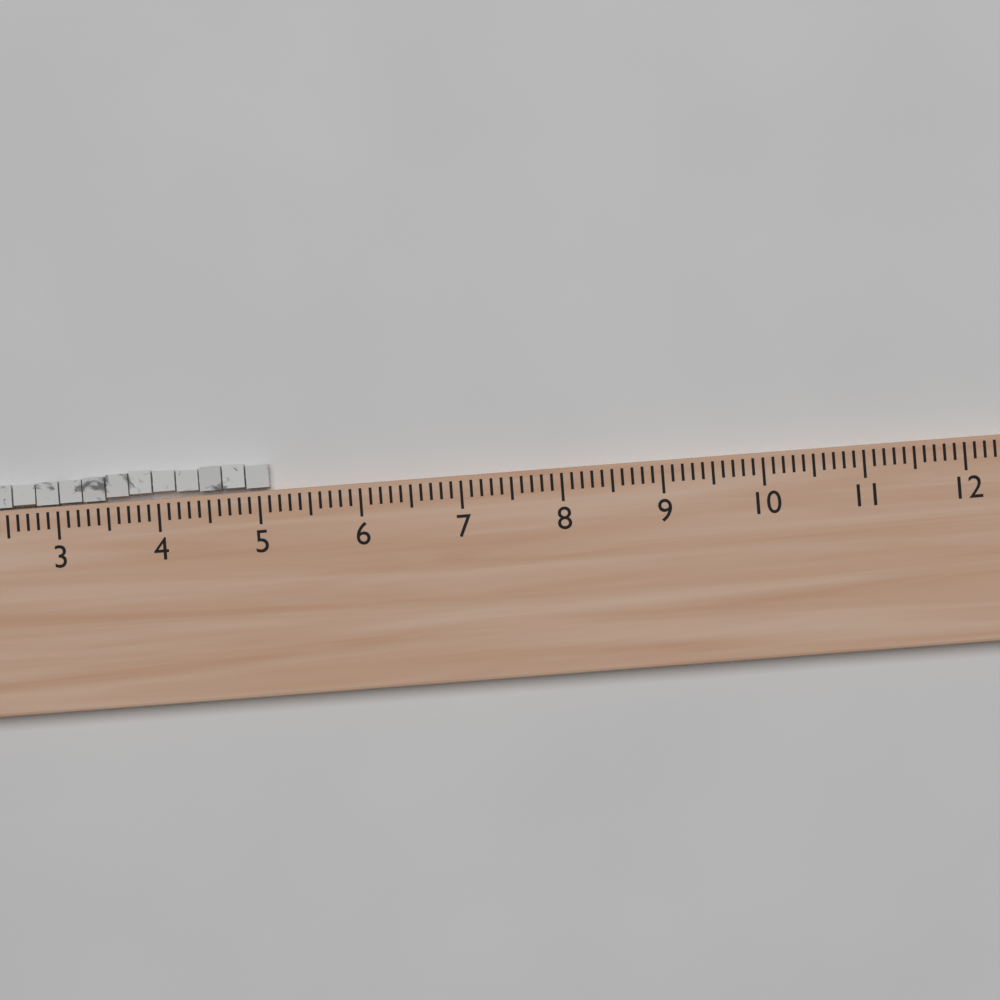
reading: 5.1 (no unit)
